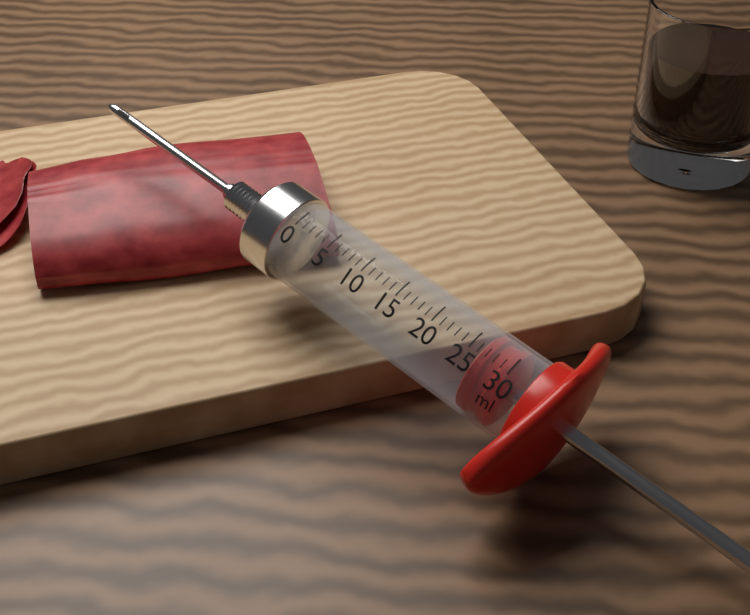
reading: 26 ml
